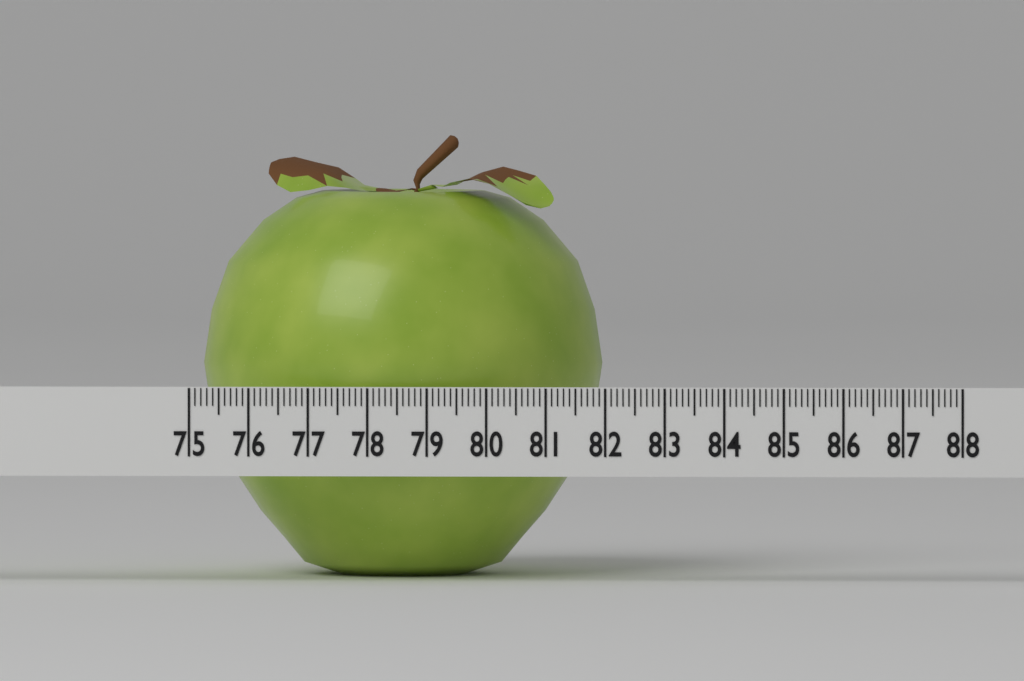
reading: 81.8 (no unit)
